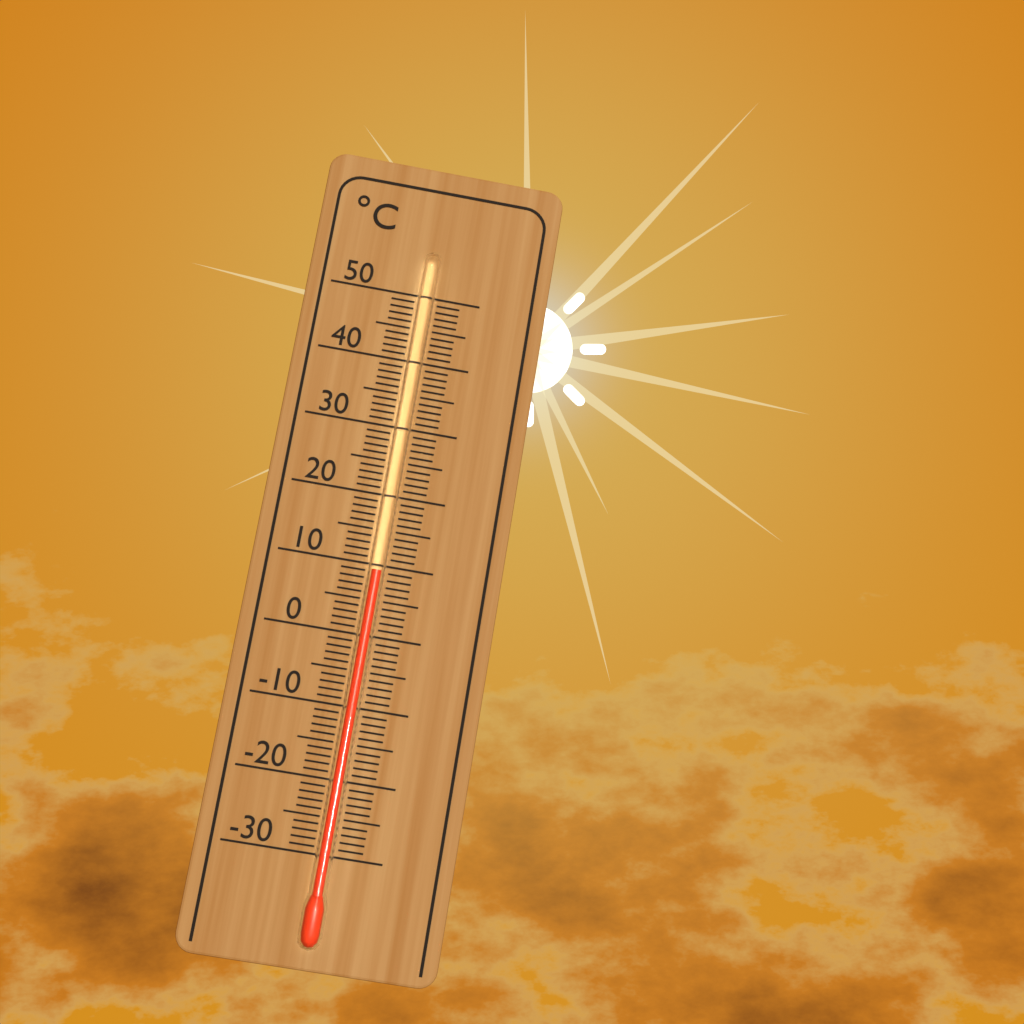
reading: 9 °C
